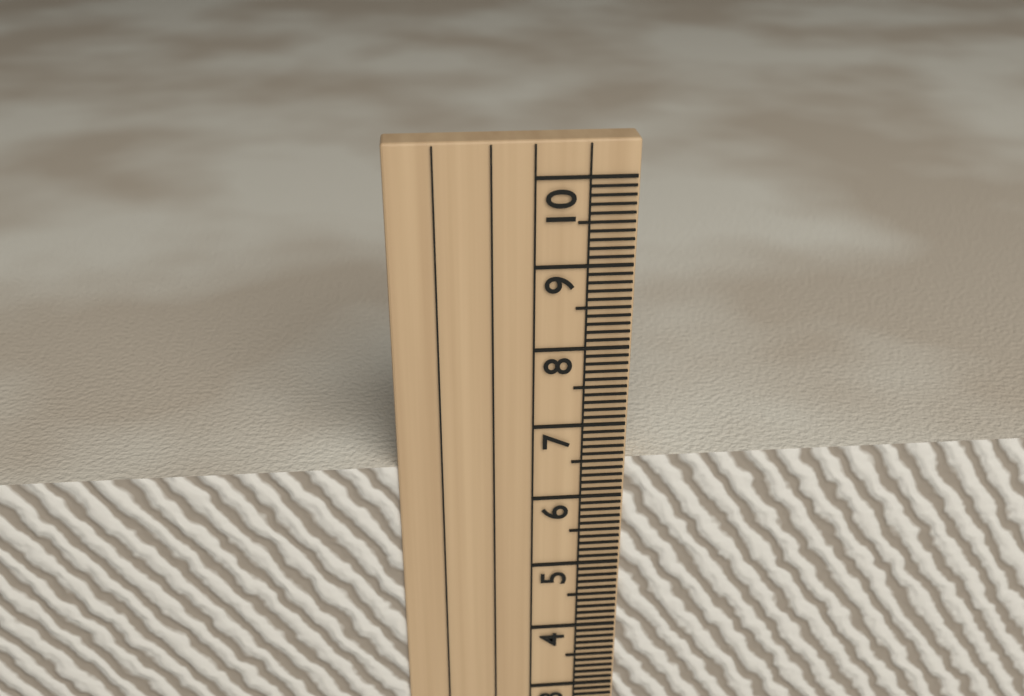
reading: 6.5 cm
